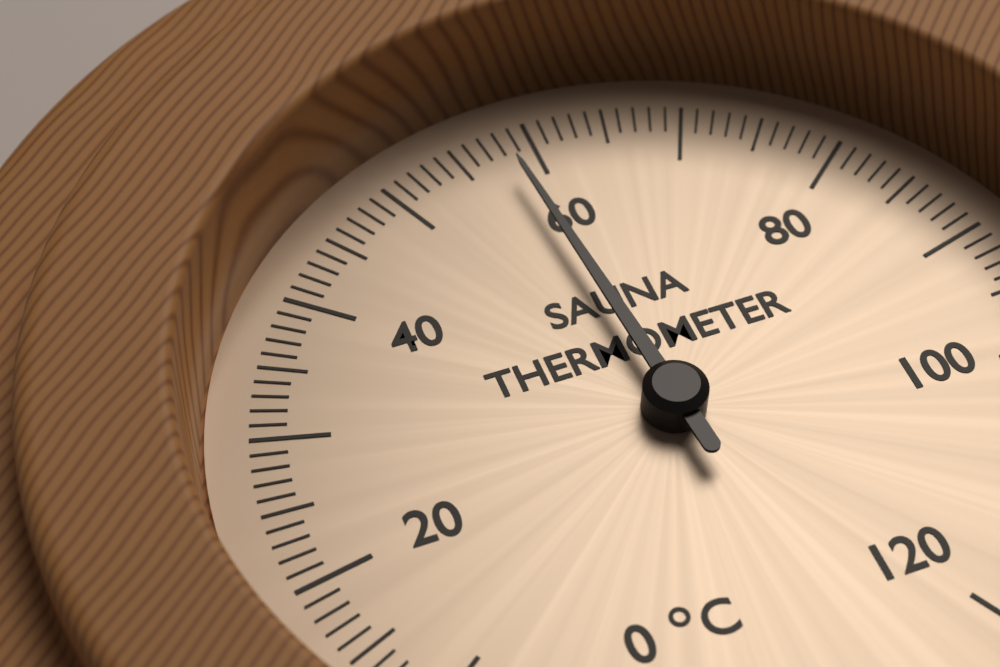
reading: 58 °C
